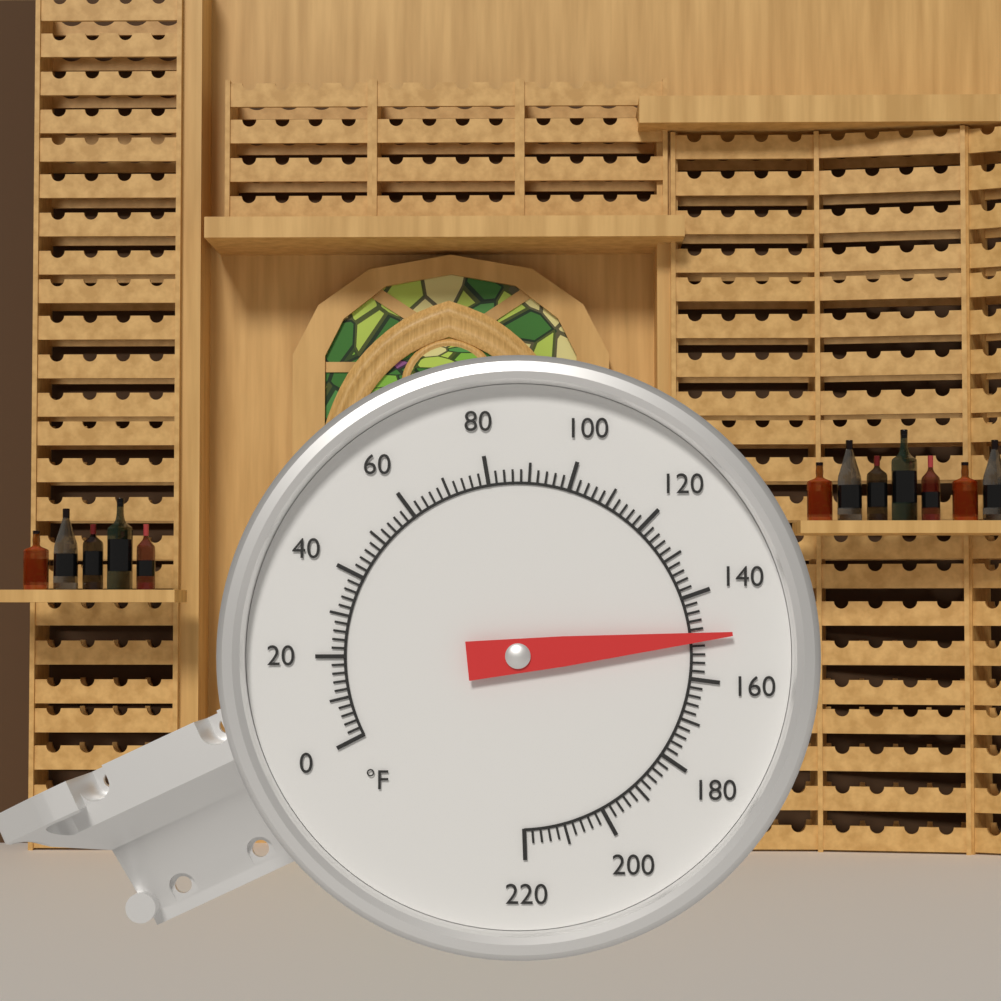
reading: 150 °F
